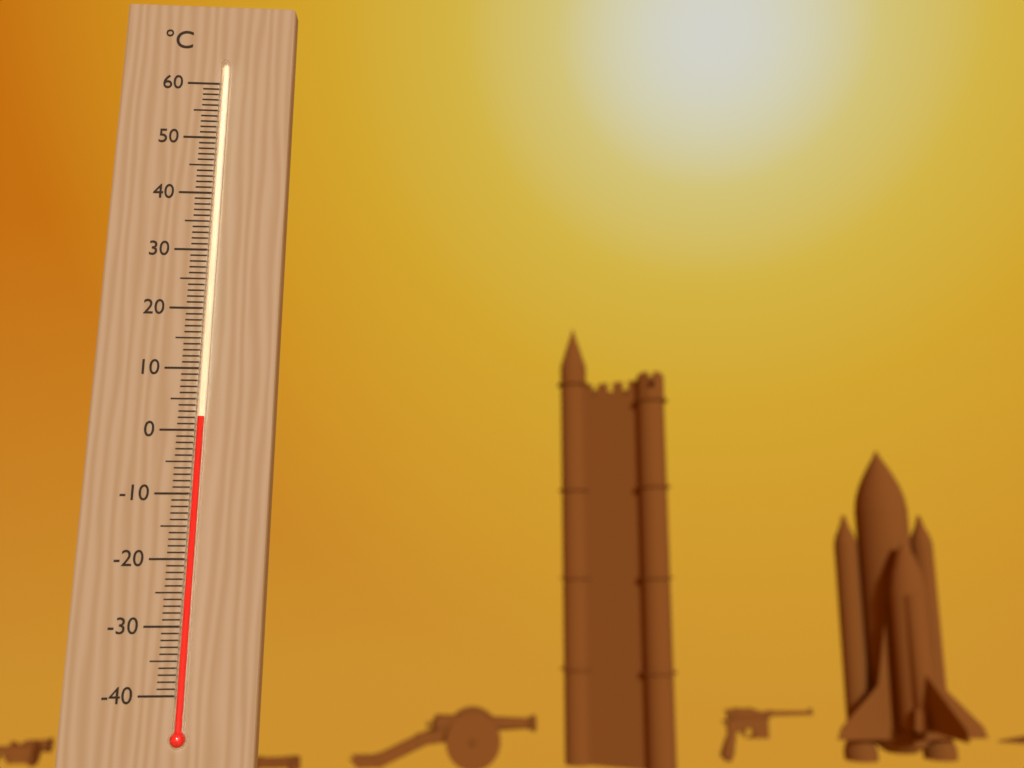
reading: 2 °C
